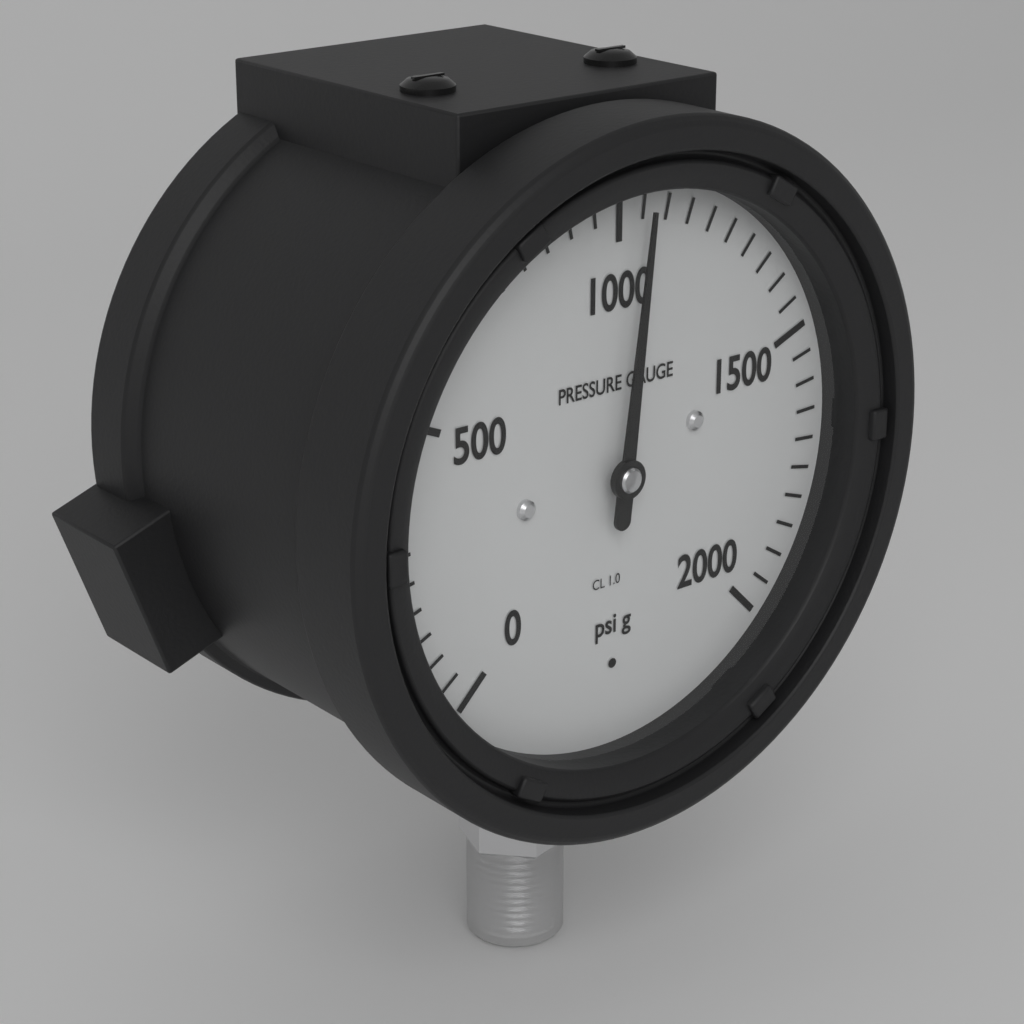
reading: 1050 psi
